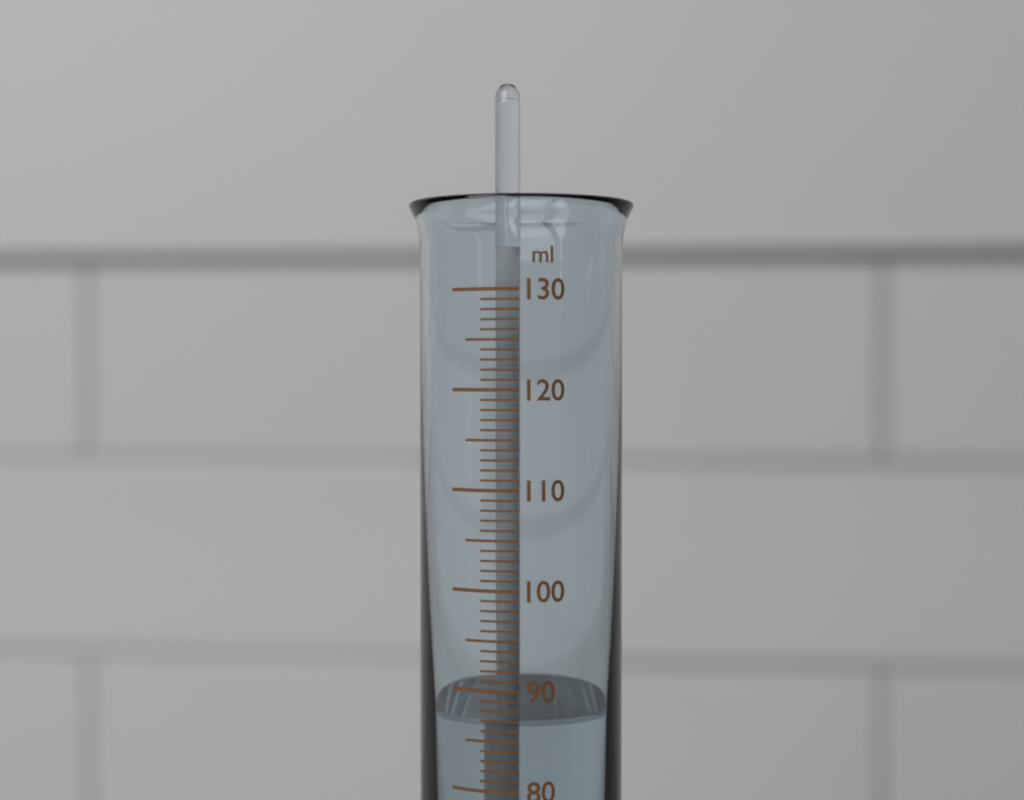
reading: 87 ml
